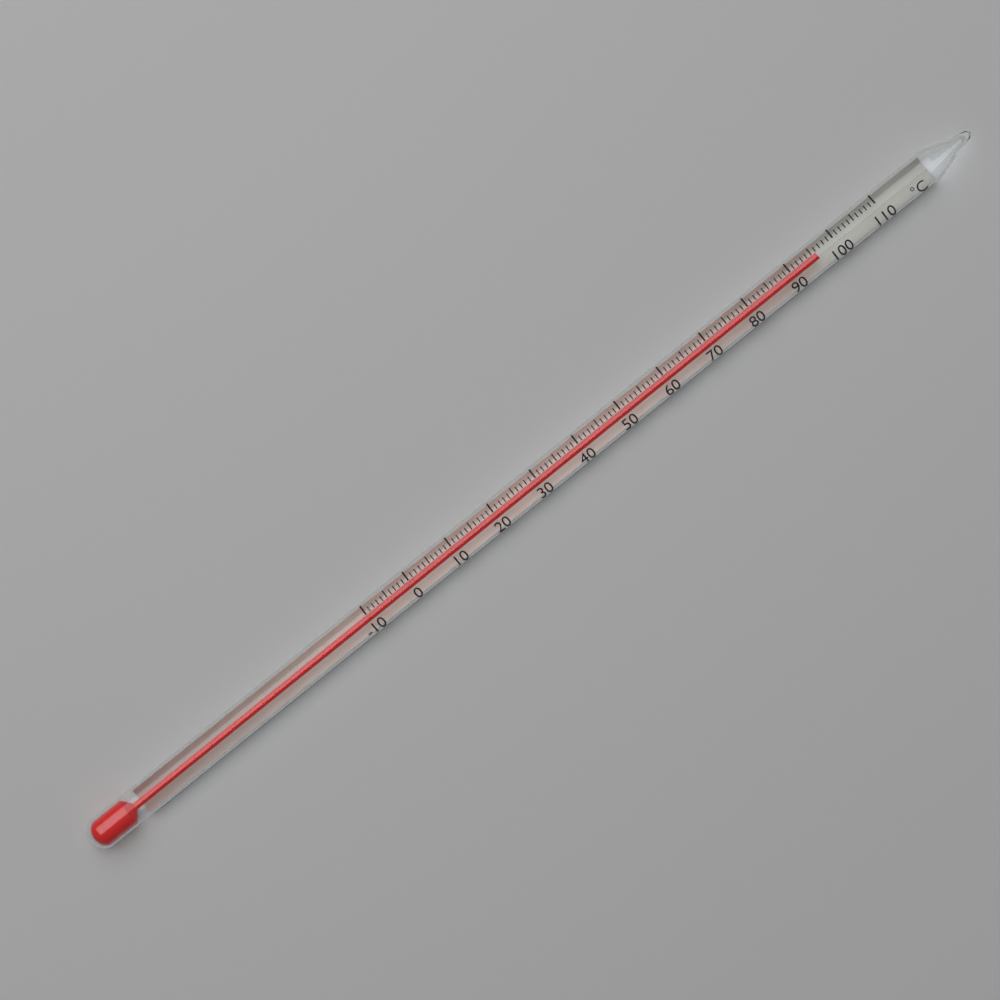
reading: 96 °C
